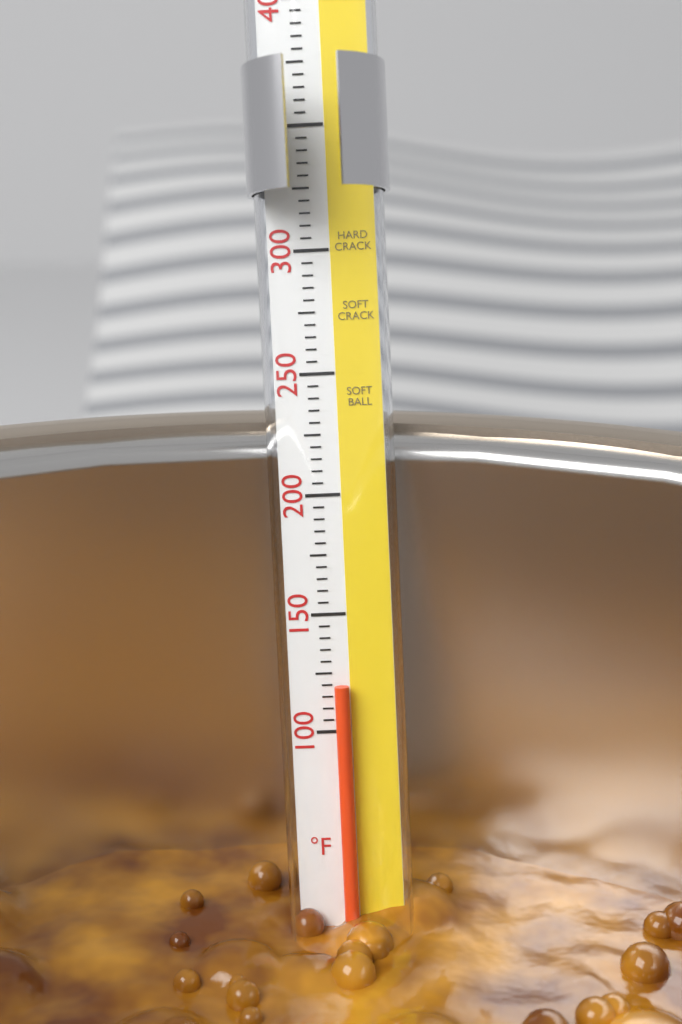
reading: 120 °F
